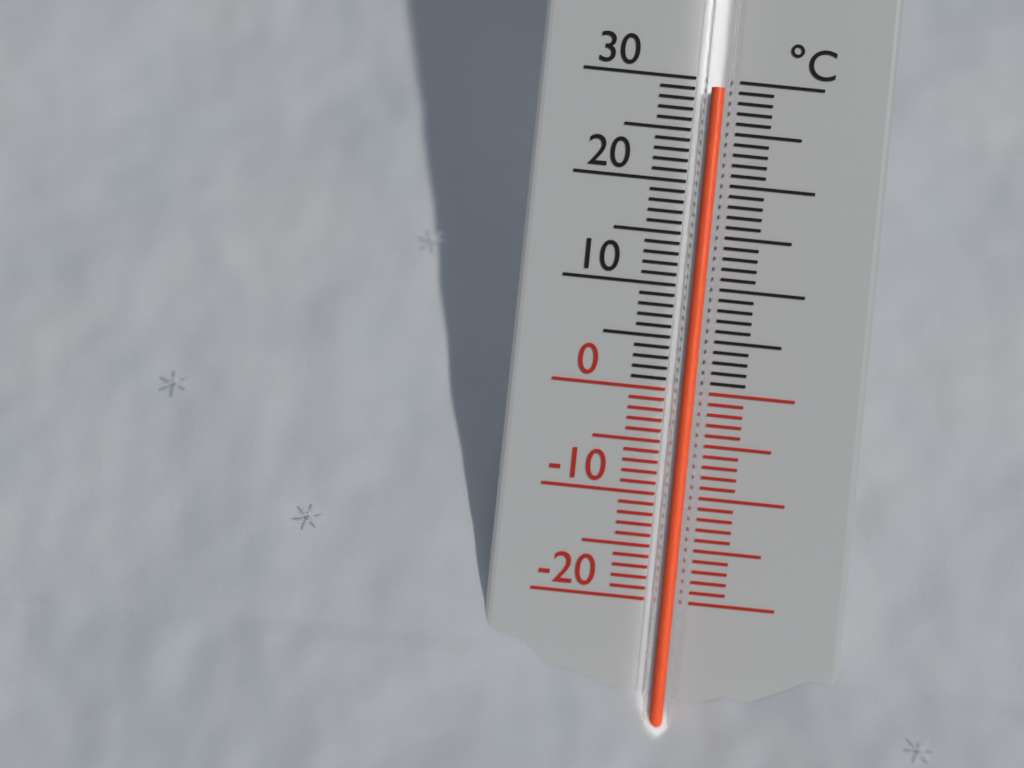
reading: 29 °C
